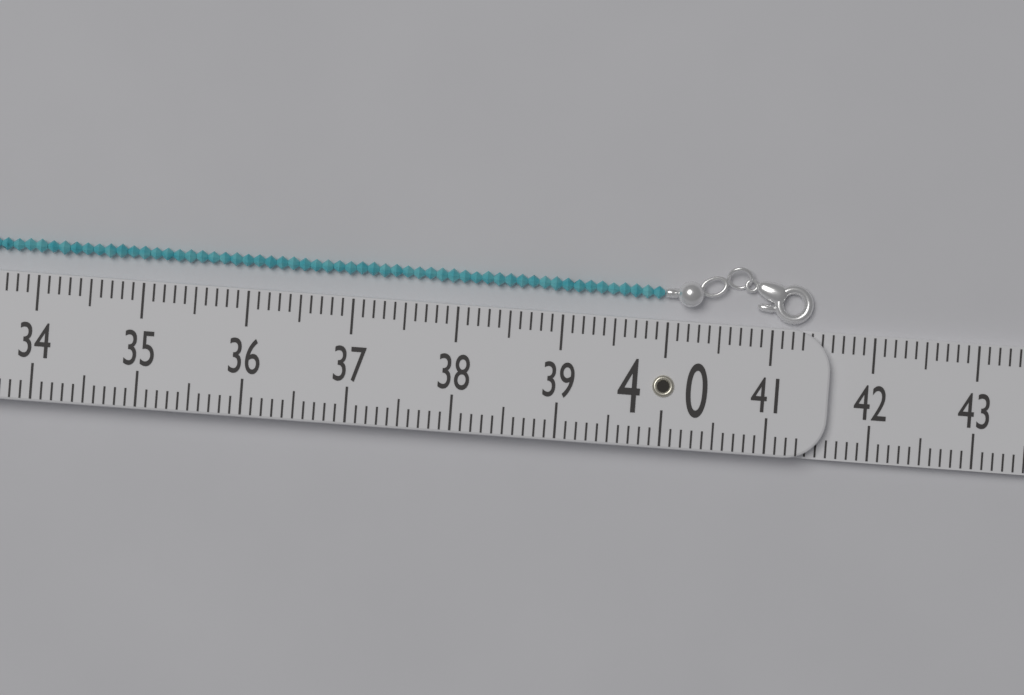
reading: 41.4 (no unit)
